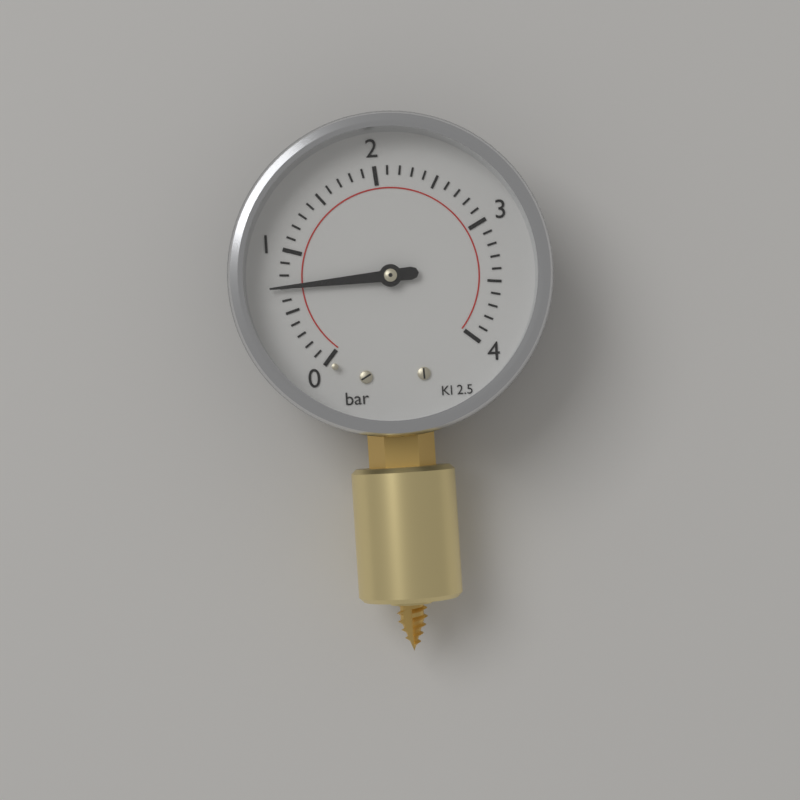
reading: 0.7 bar
